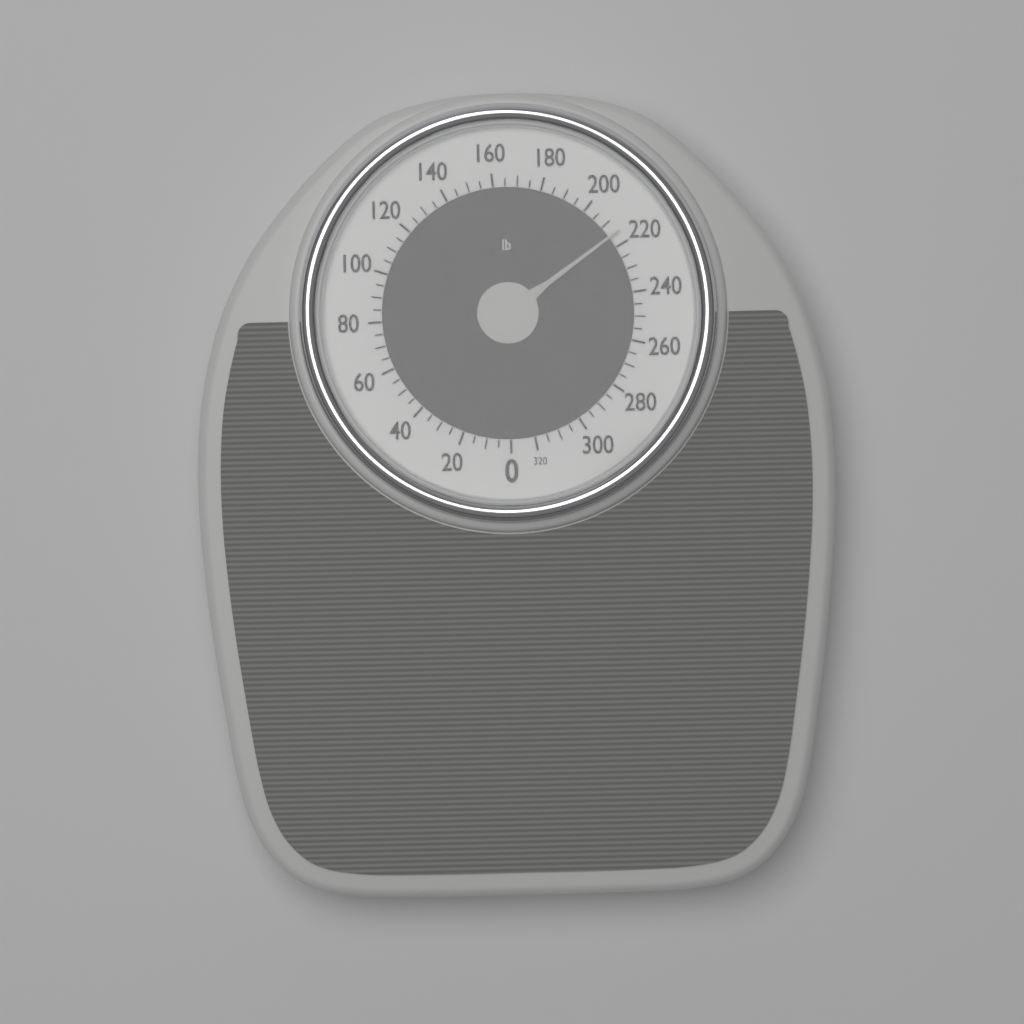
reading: 215 lb
